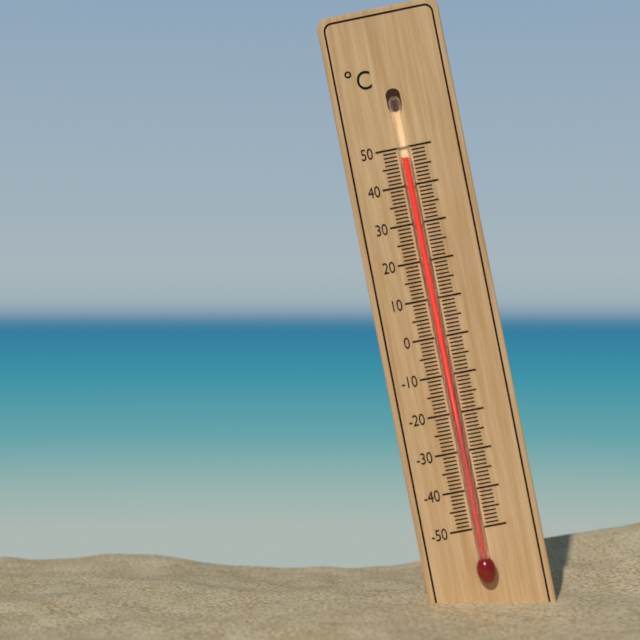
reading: 47 °C
